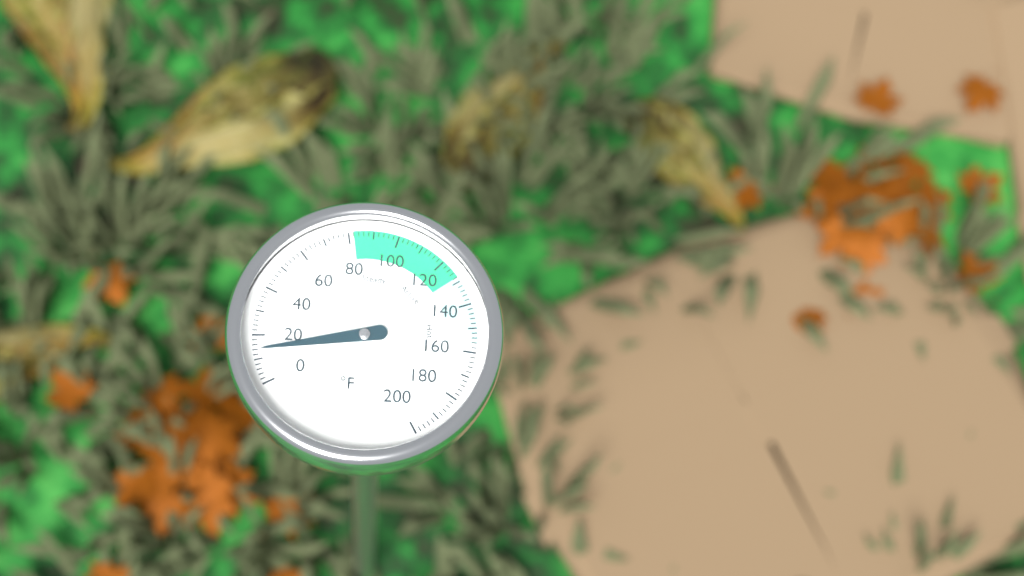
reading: 14 °F
